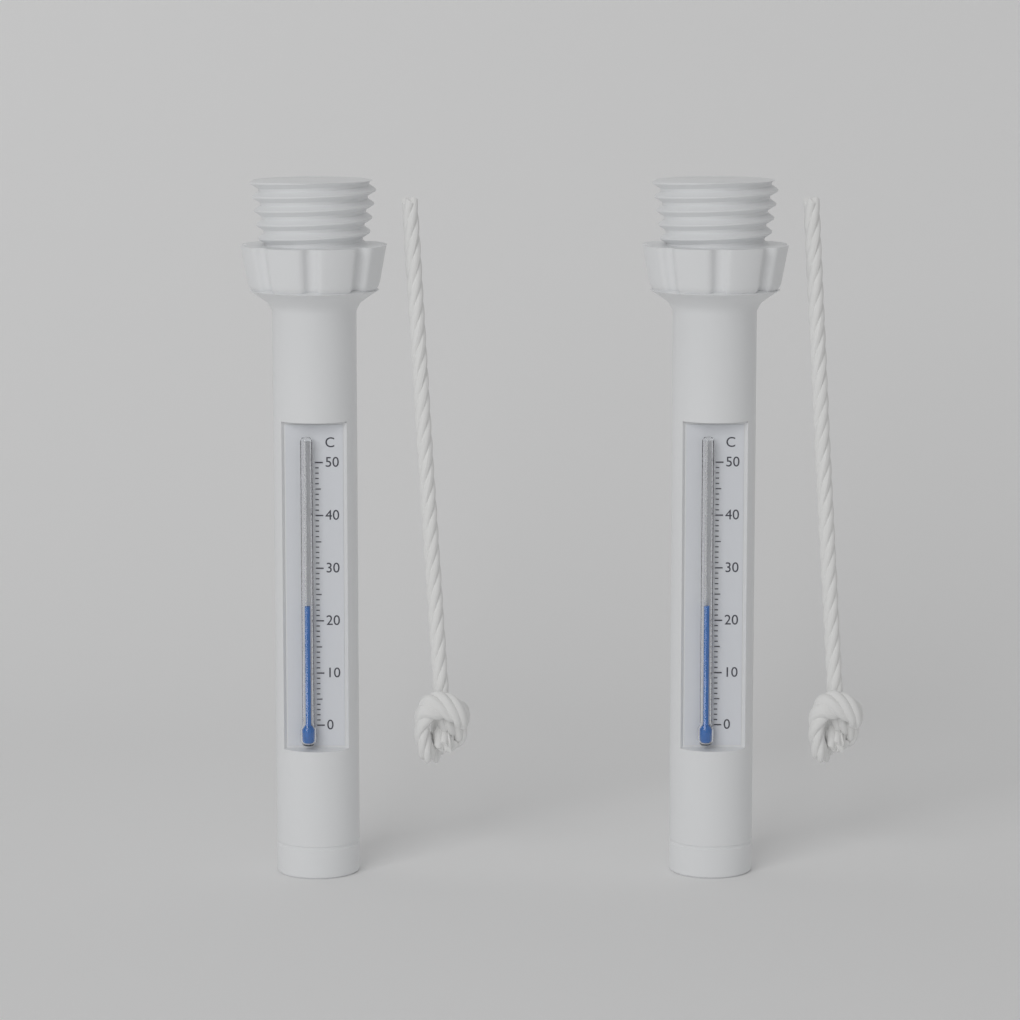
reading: 23 °C
